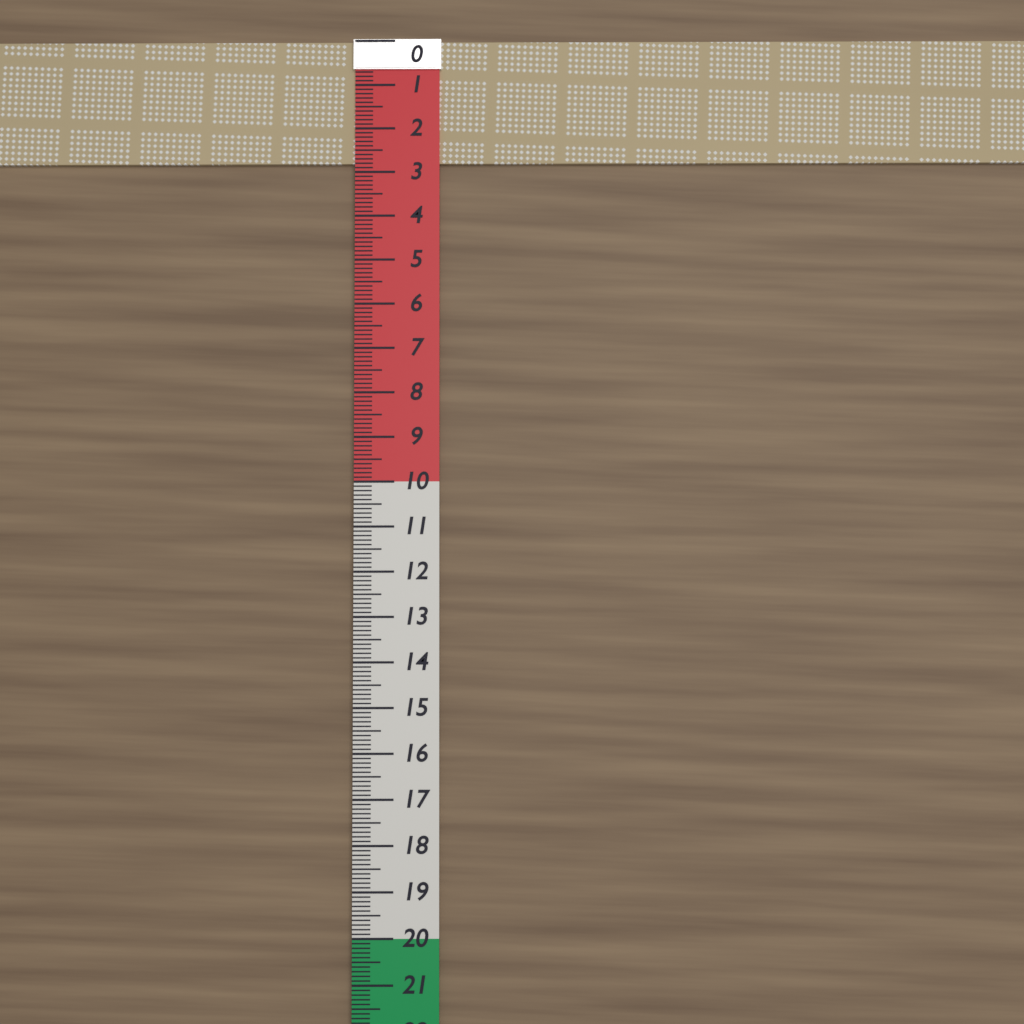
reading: 2.8 (no unit)
